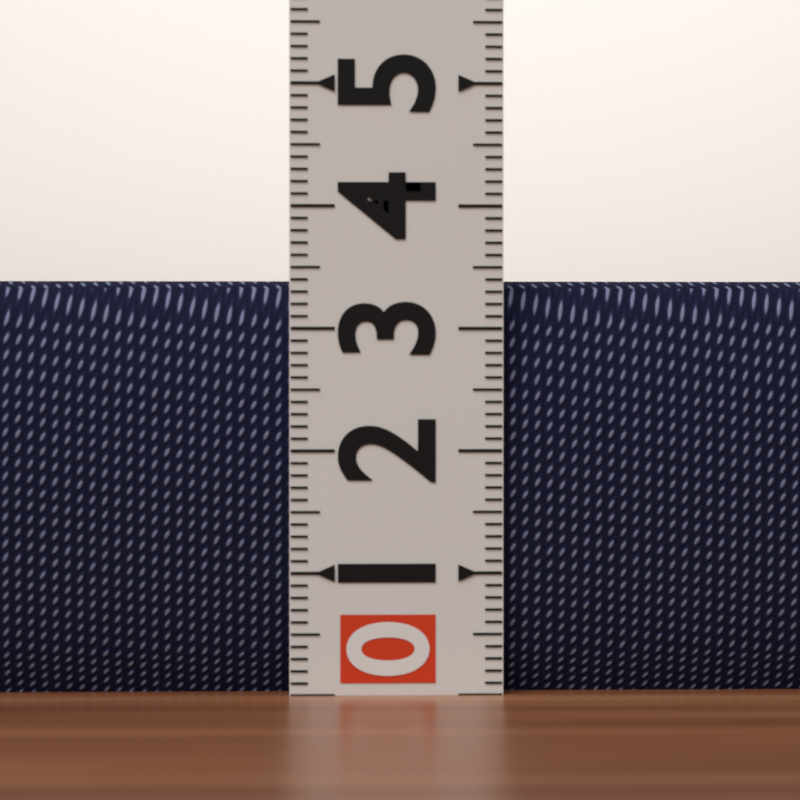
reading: 3.4 (no unit)
